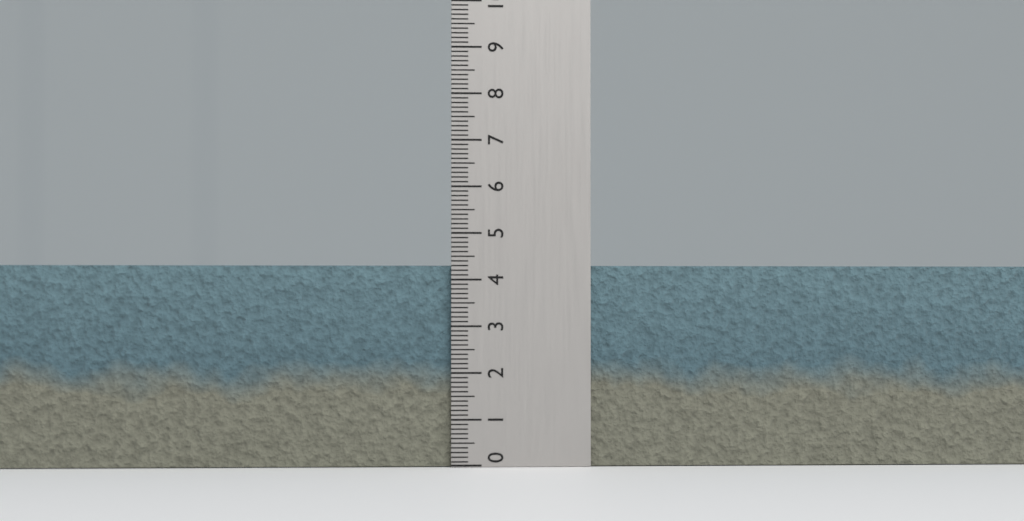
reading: 4.3 (no unit)
